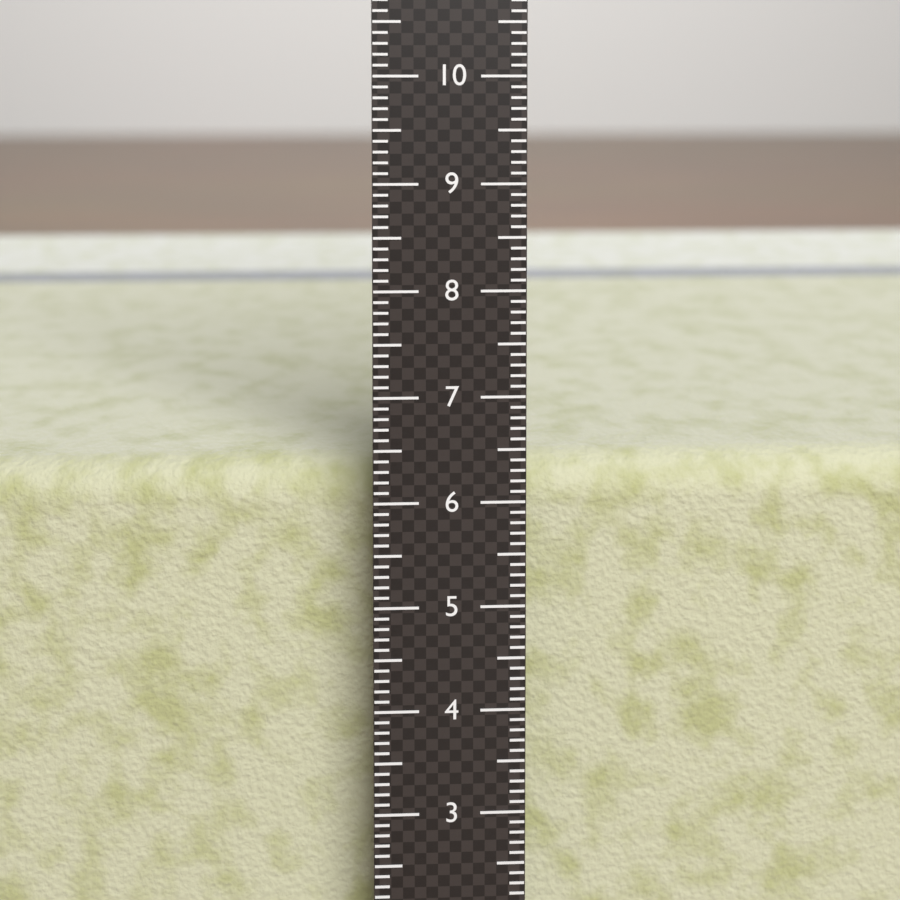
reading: 6.2 cm
